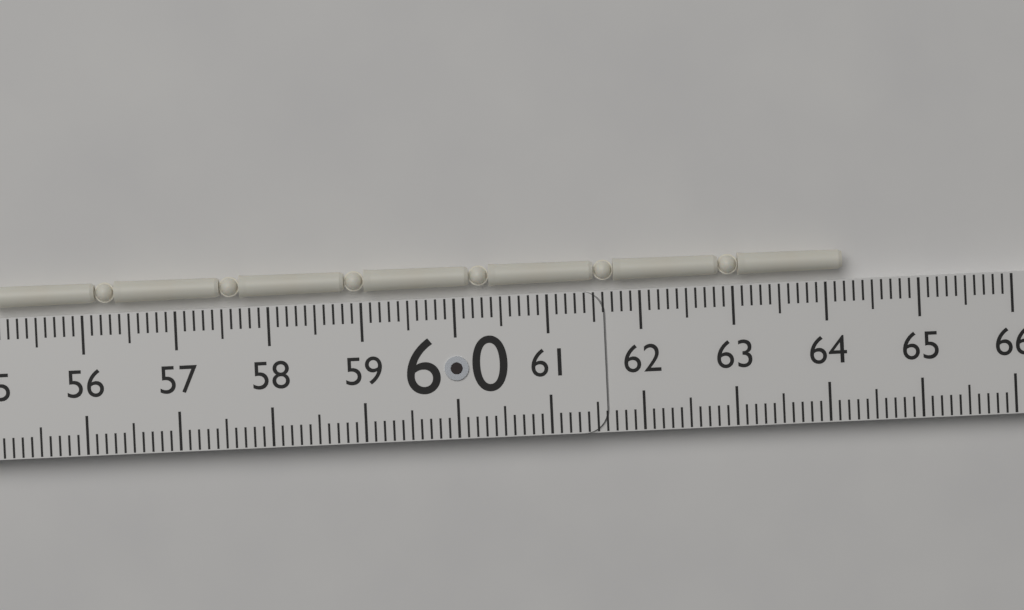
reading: 64.2 (no unit)
